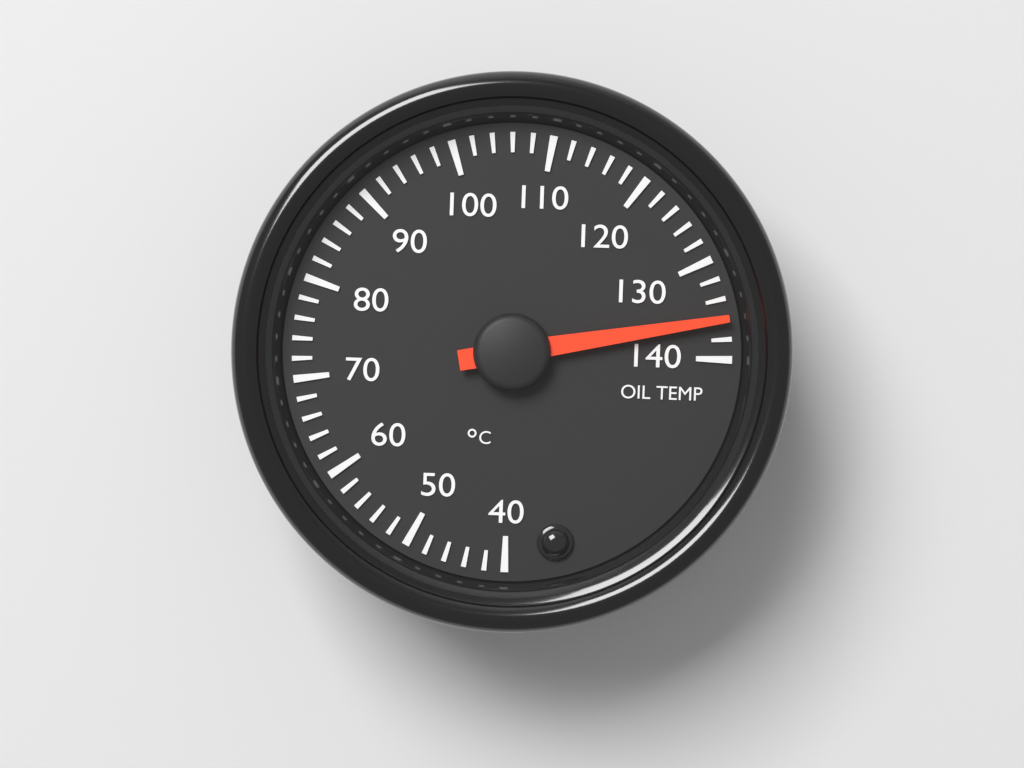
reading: 136 °C
